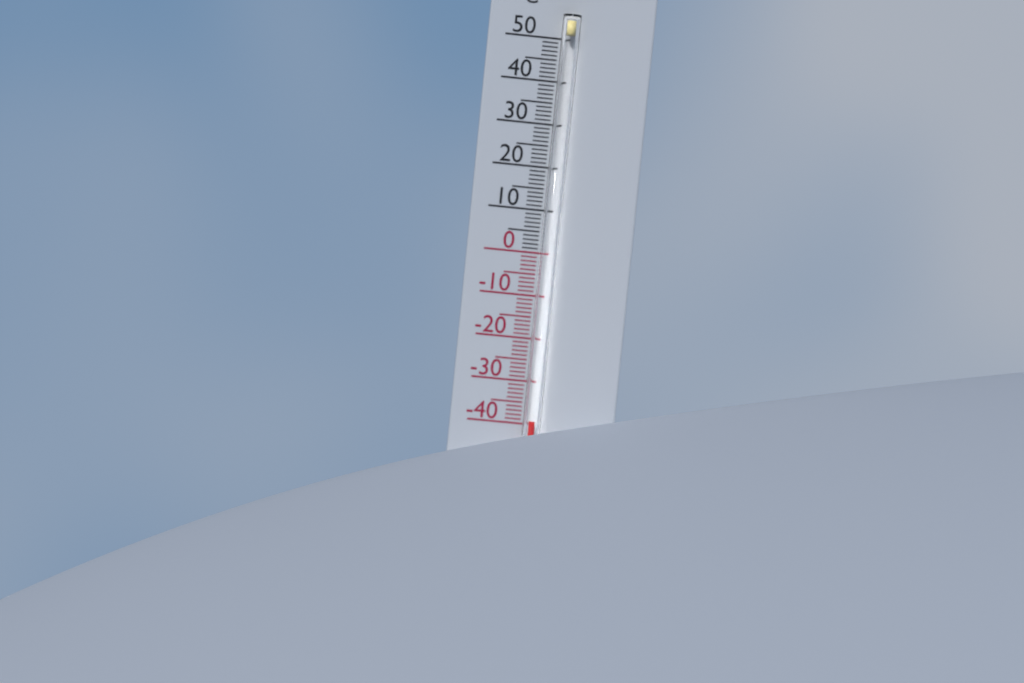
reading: -39 °C
